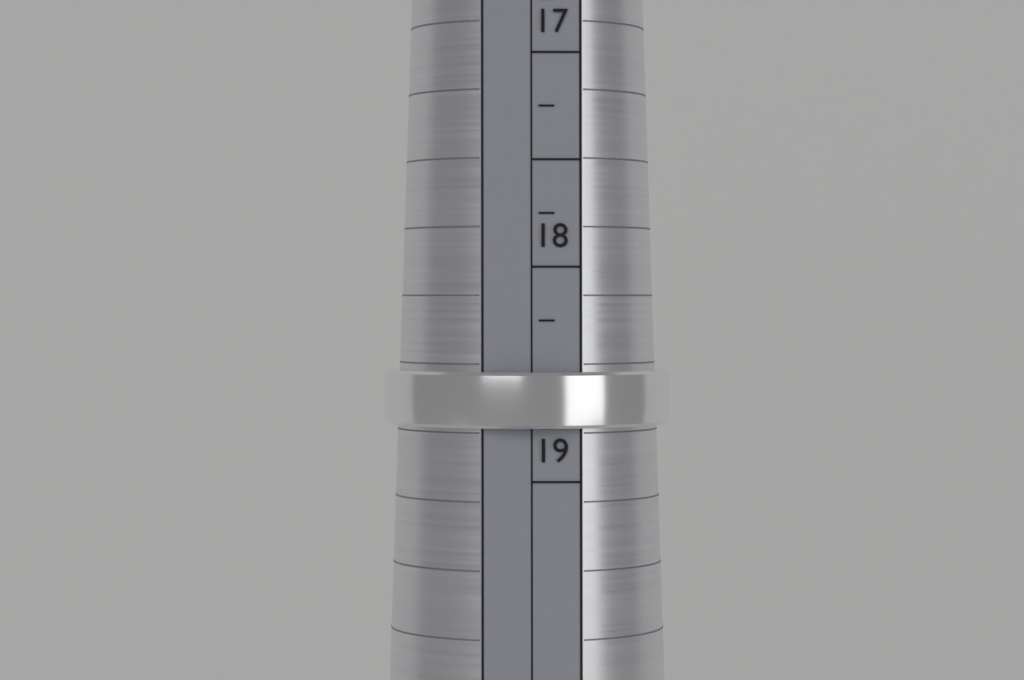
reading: 18.75 mm
